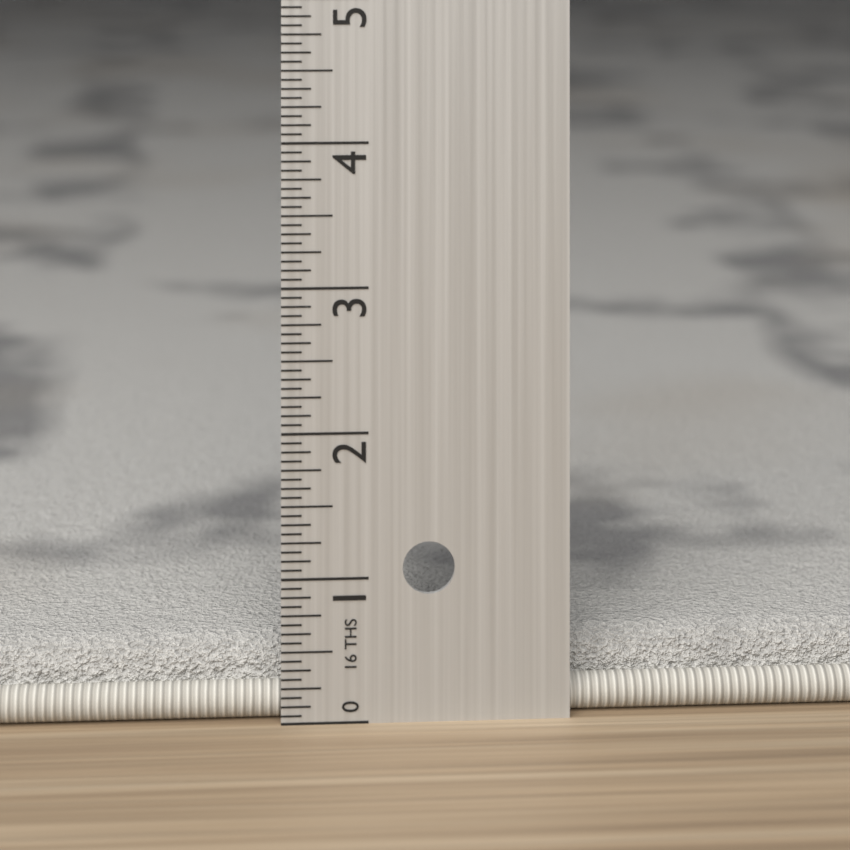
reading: 0.5000 in
